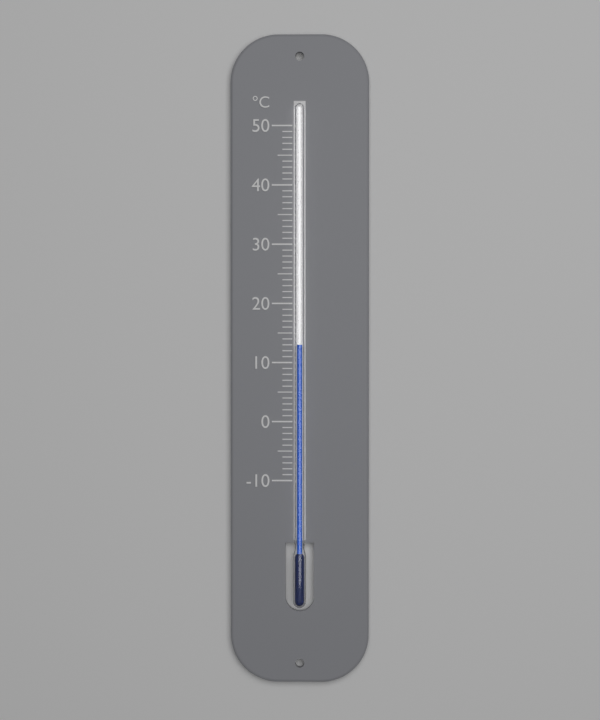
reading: 13 °C
